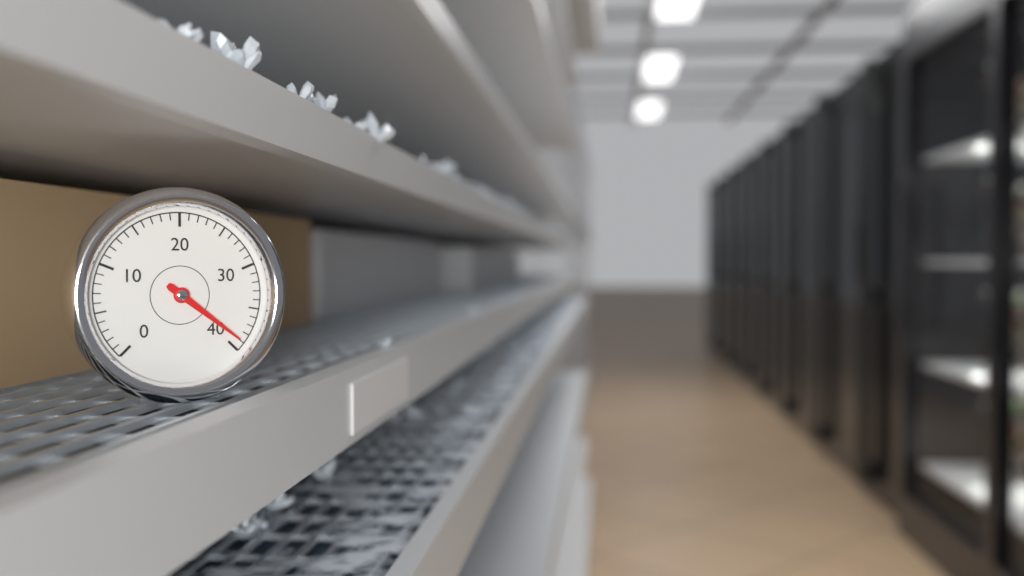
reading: 39 (no unit)
